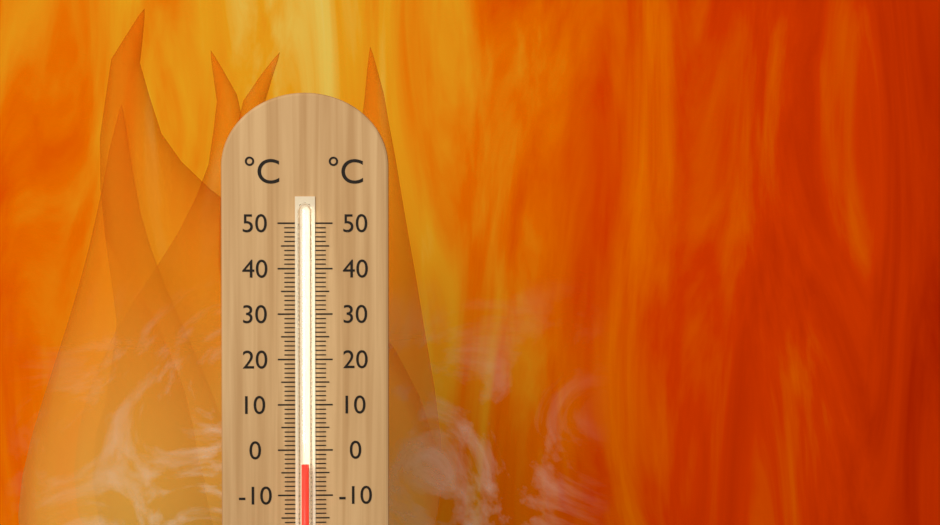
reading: -3 °C
